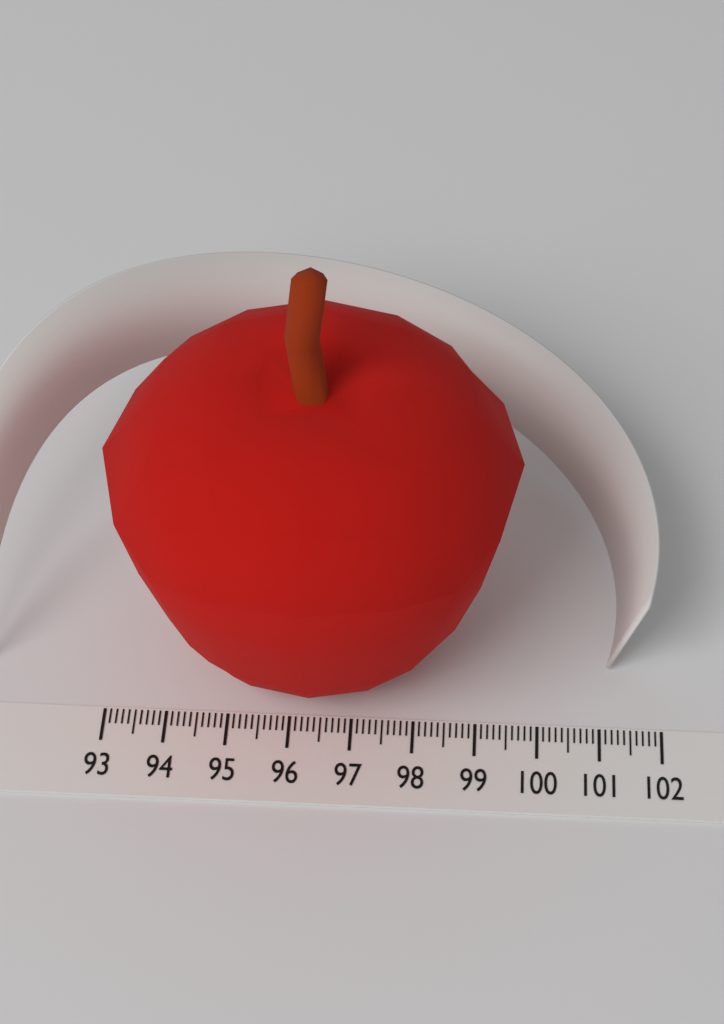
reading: 99.6 (no unit)
